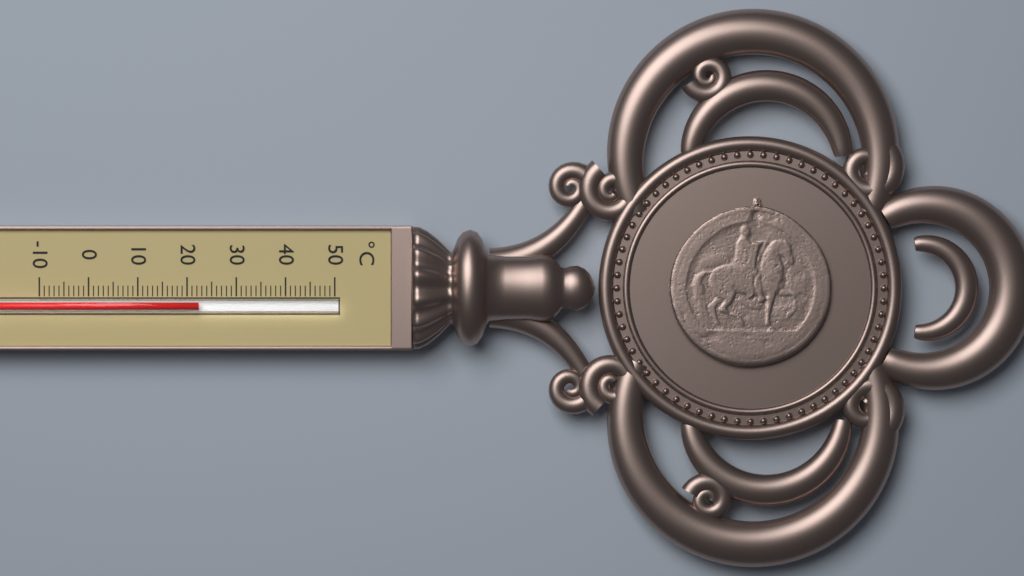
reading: 22.5 °C
